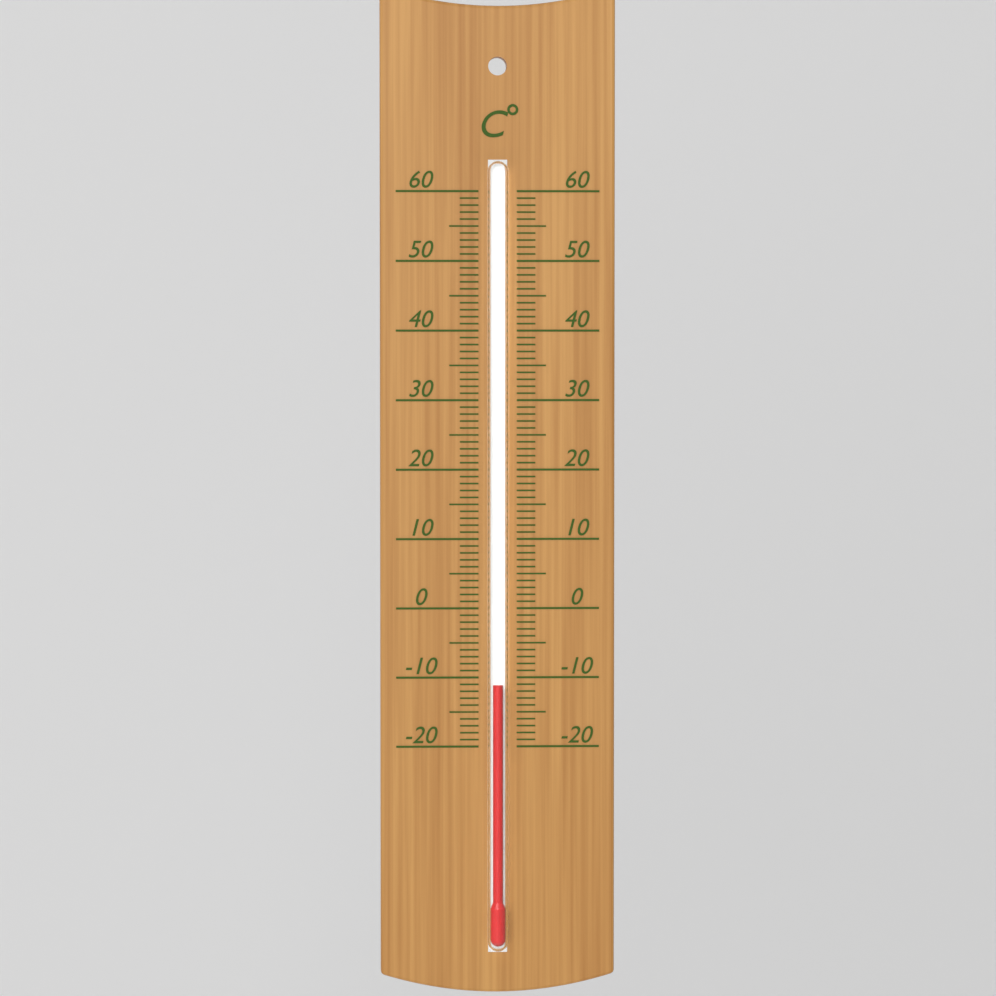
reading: -11 °C
